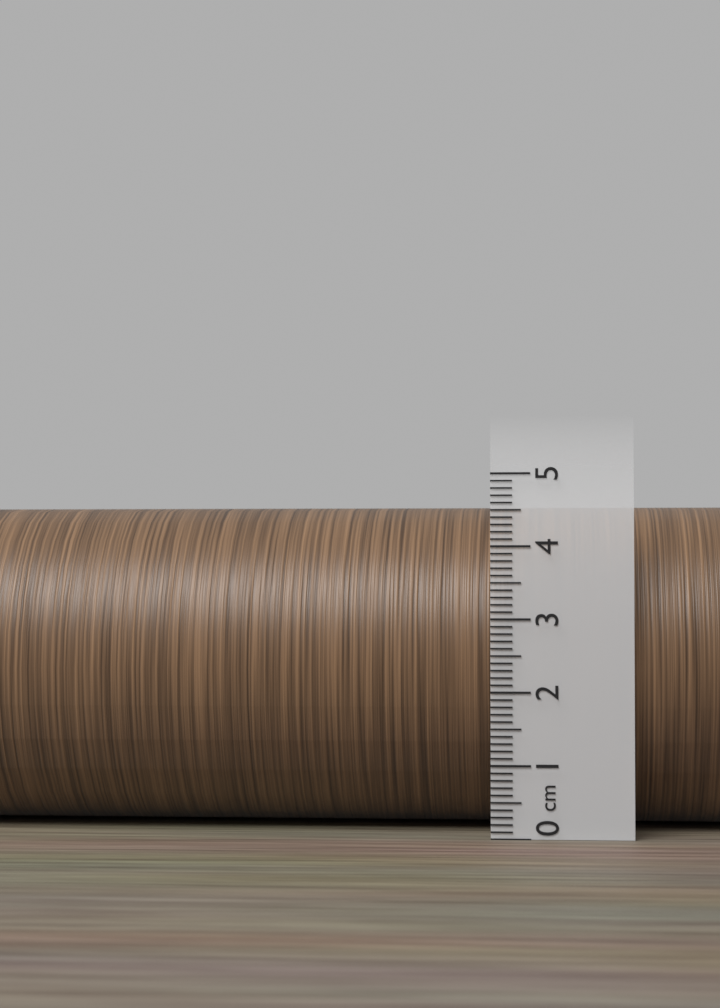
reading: 4.6 cm
